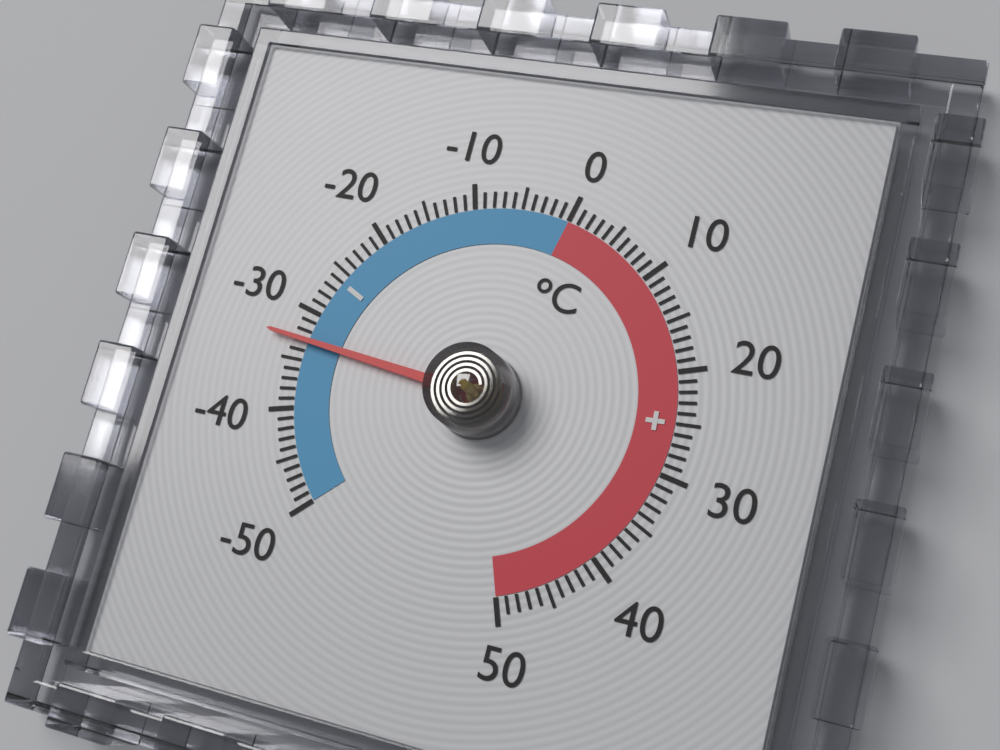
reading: -33 °C
